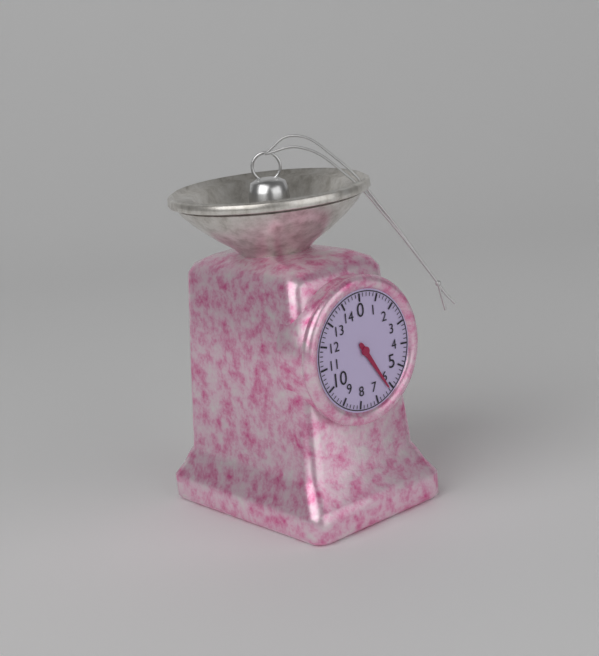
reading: 6.2 (no unit)
